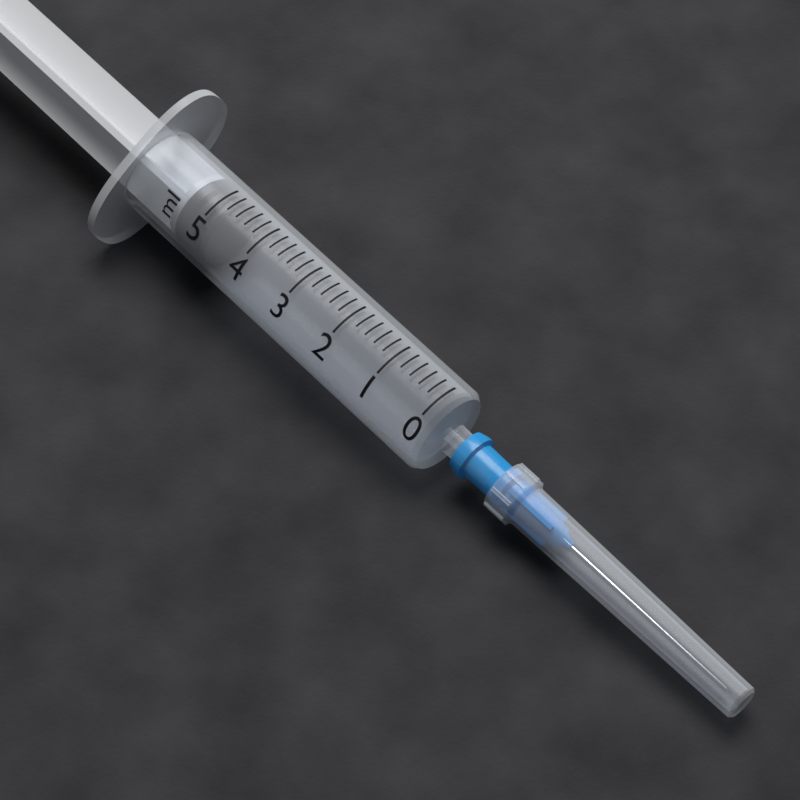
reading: 4.8 ml
